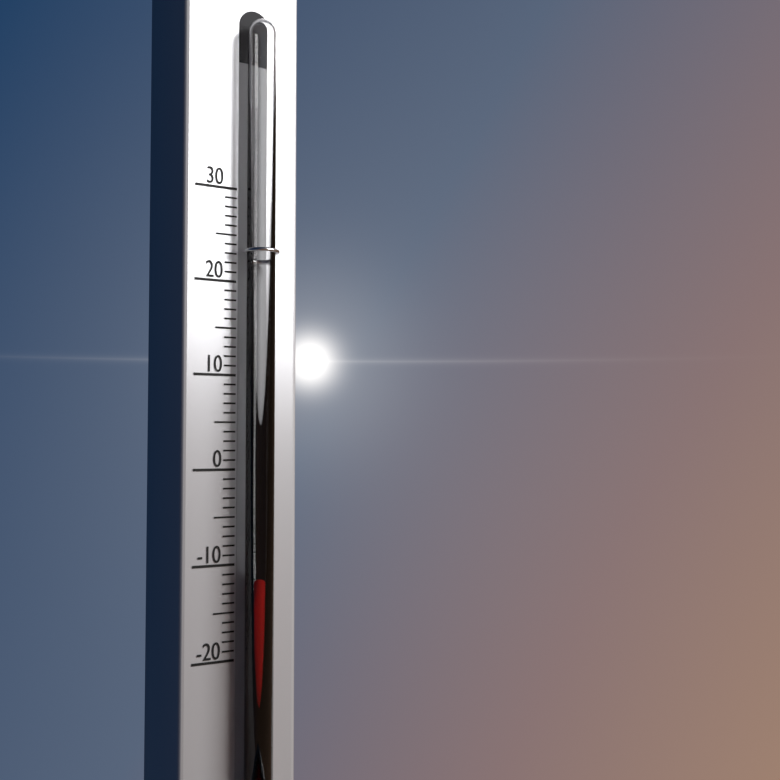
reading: -11 (no unit)
